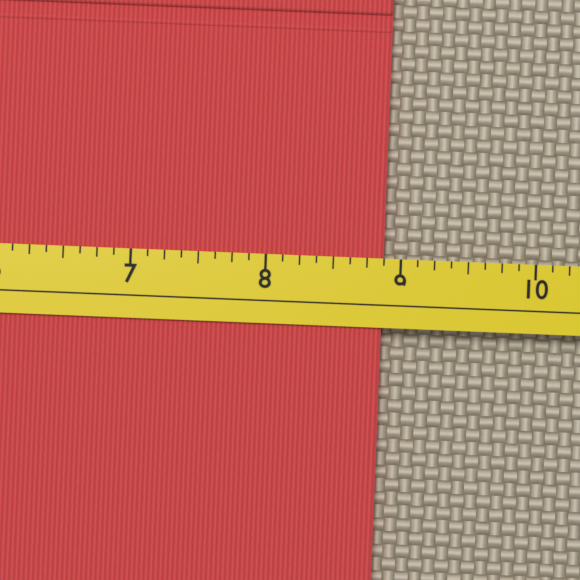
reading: 8.875 (no unit)
